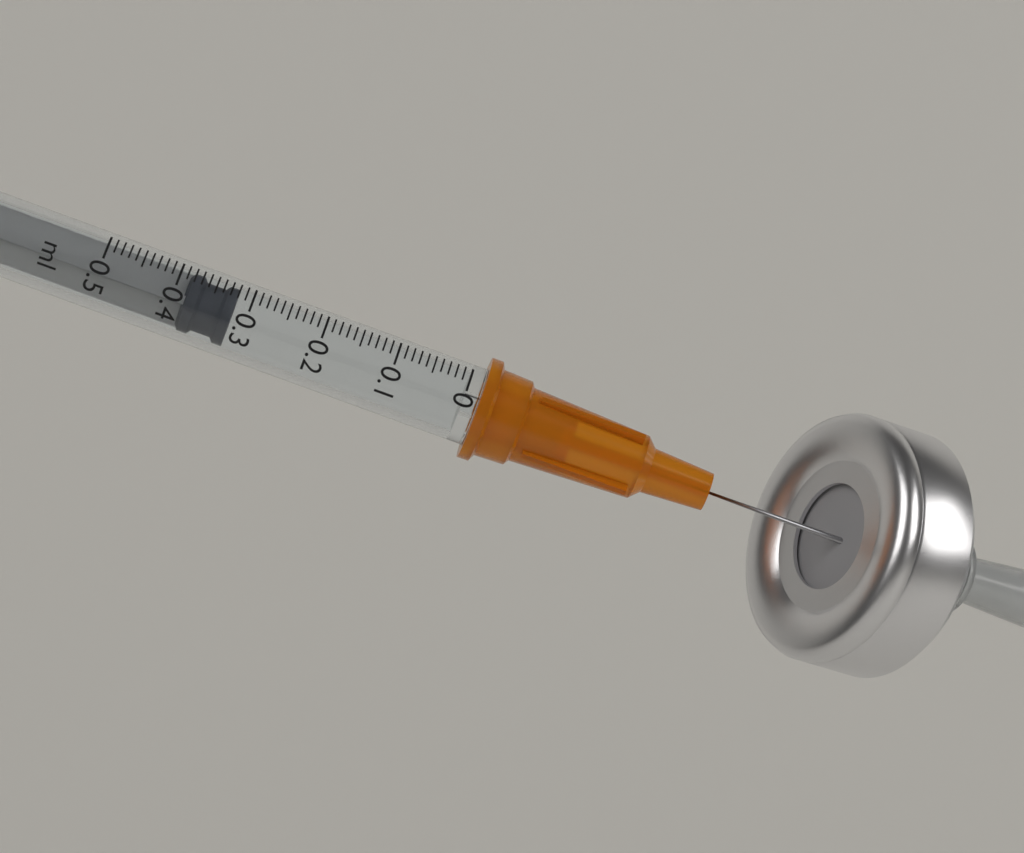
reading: 0.32 ml
